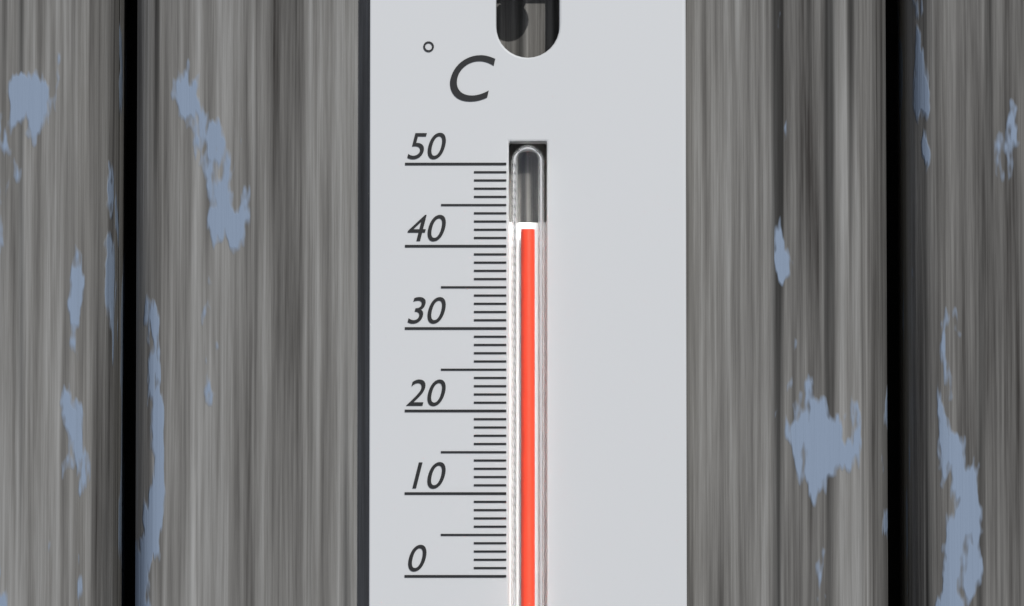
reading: 42 °C
